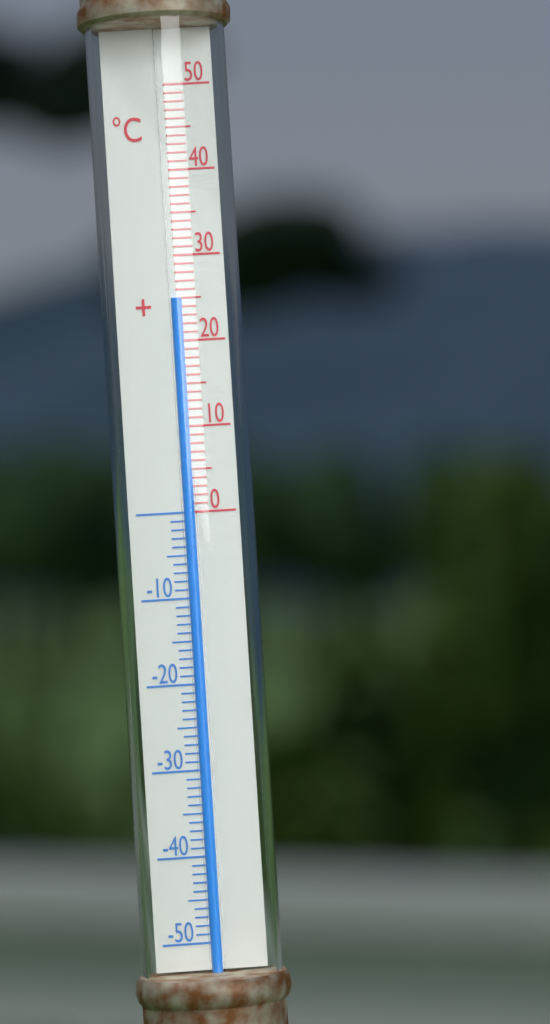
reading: 25 °C
